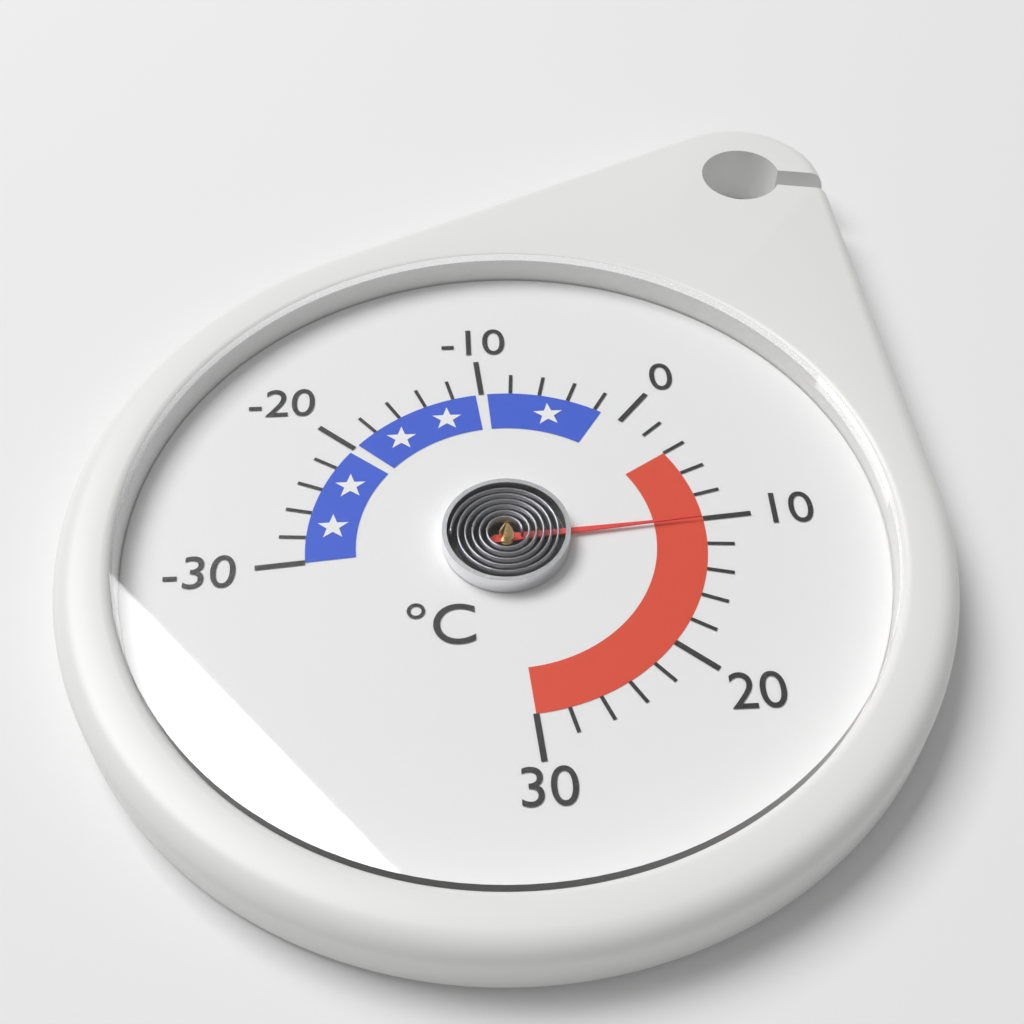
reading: 10 °C
